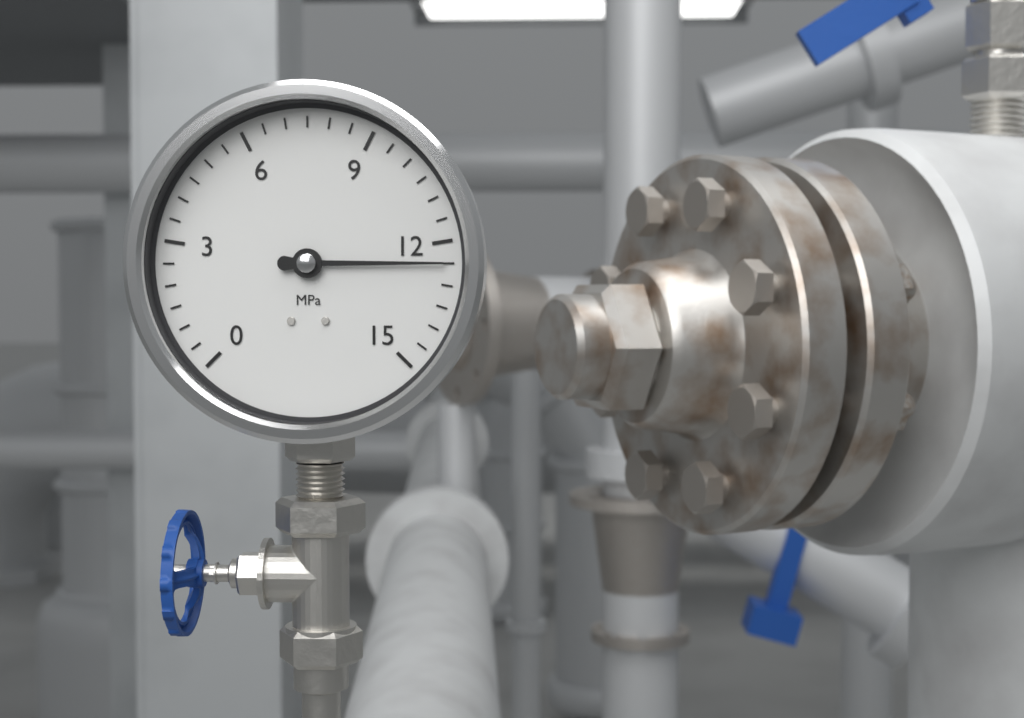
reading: 12.5 MPa
